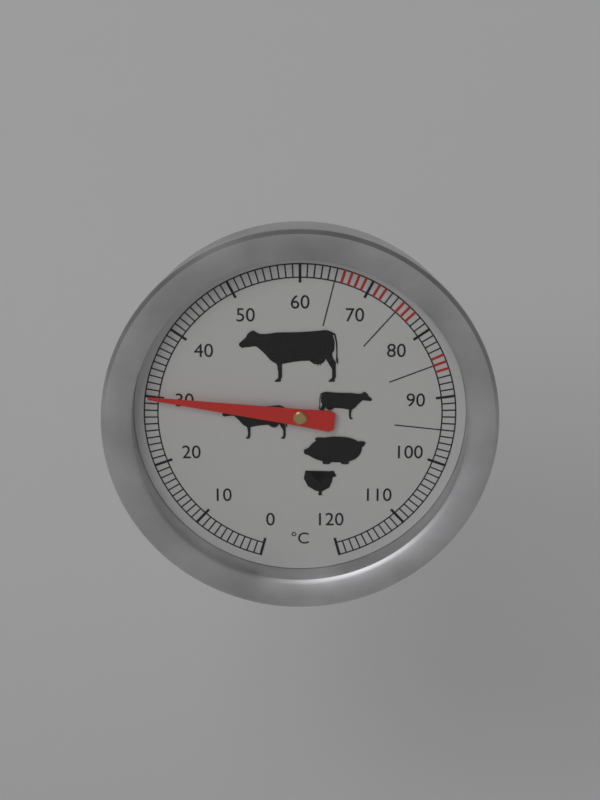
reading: 30 °C
